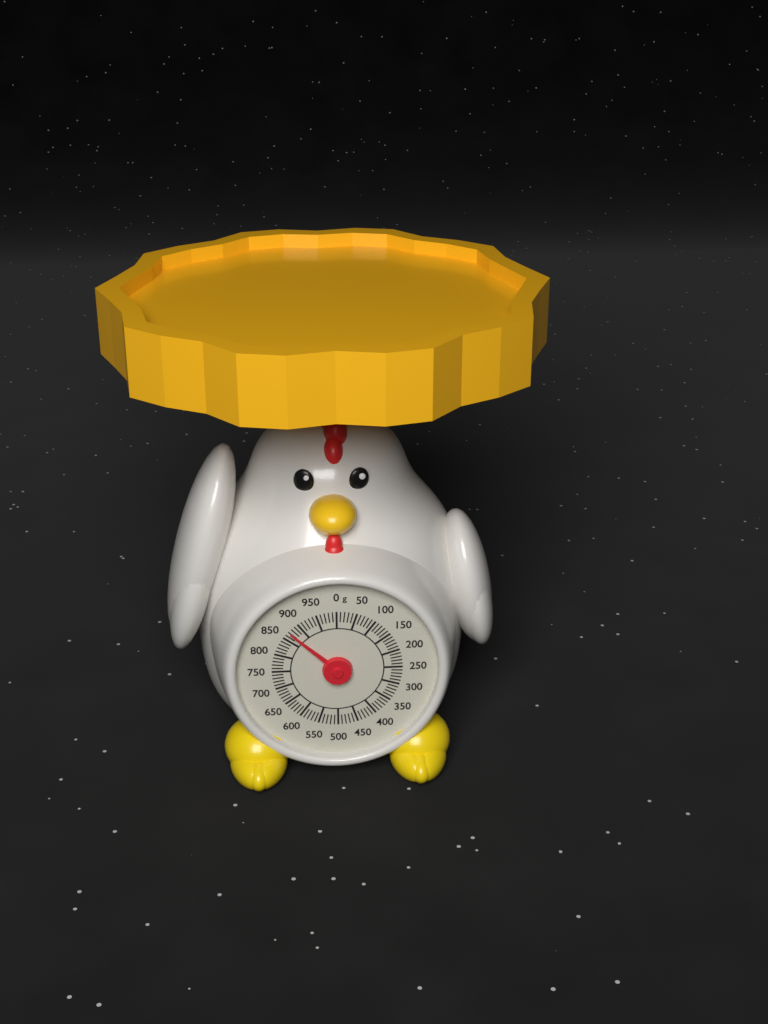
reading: 870 g
